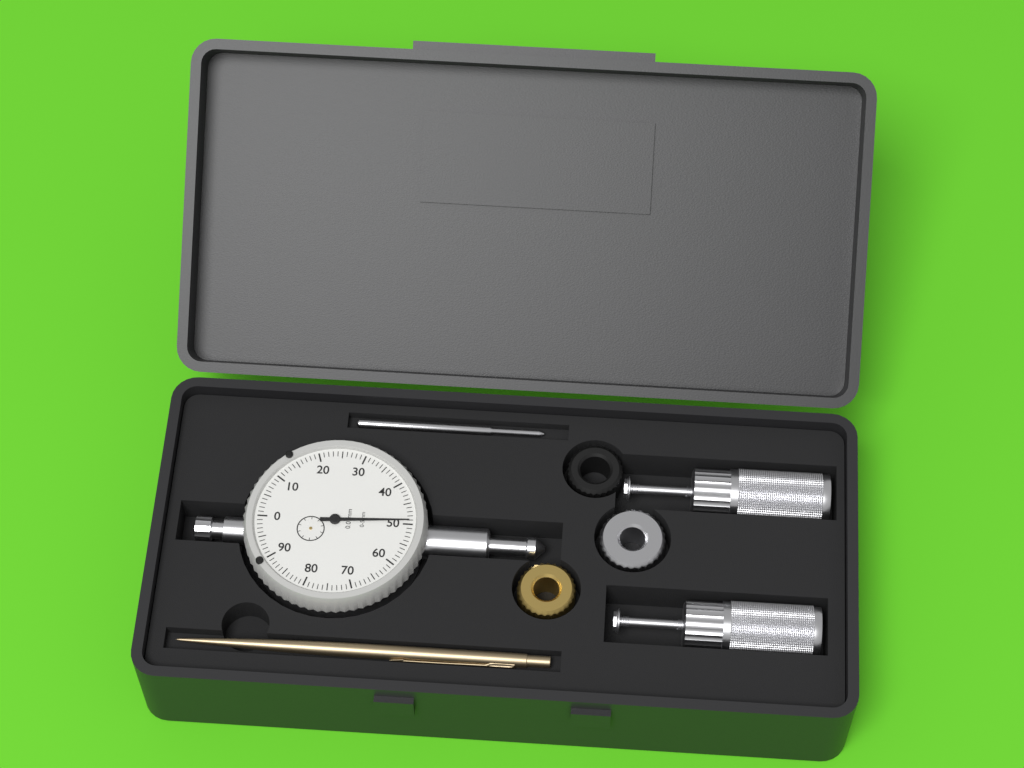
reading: 0.49 mm
